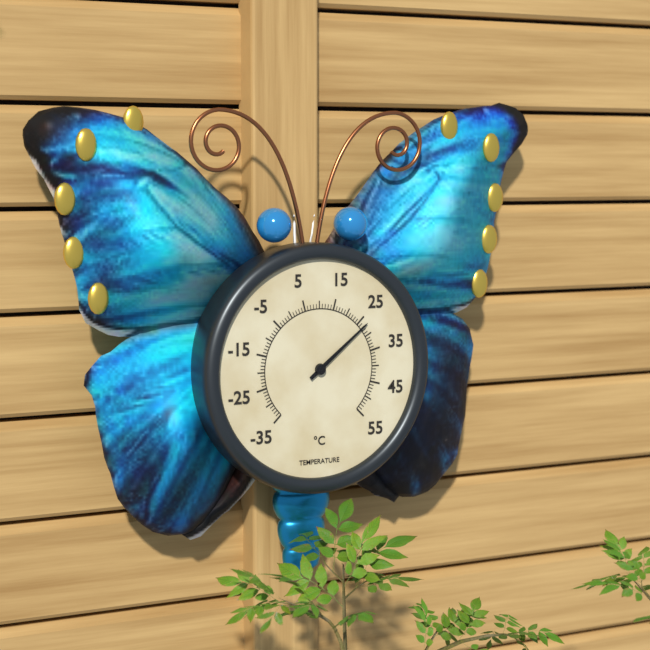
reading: 27 °C
